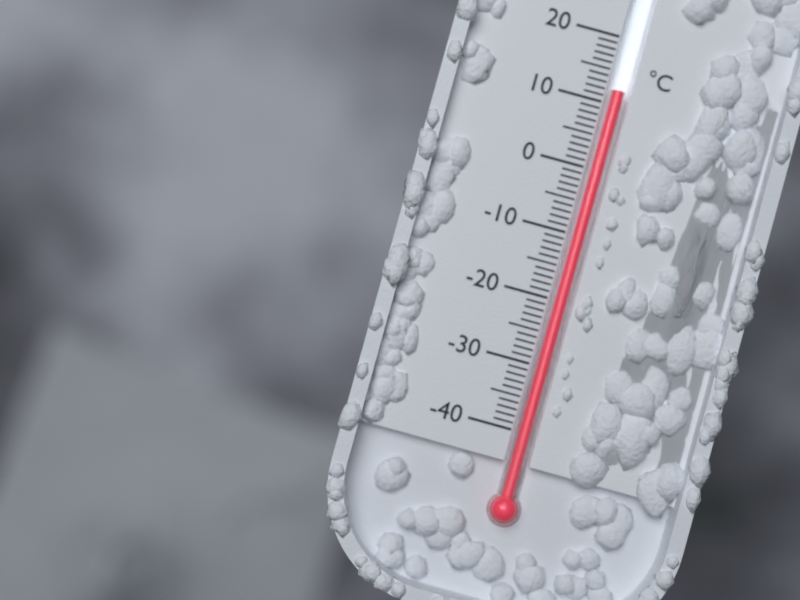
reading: 12 °C
